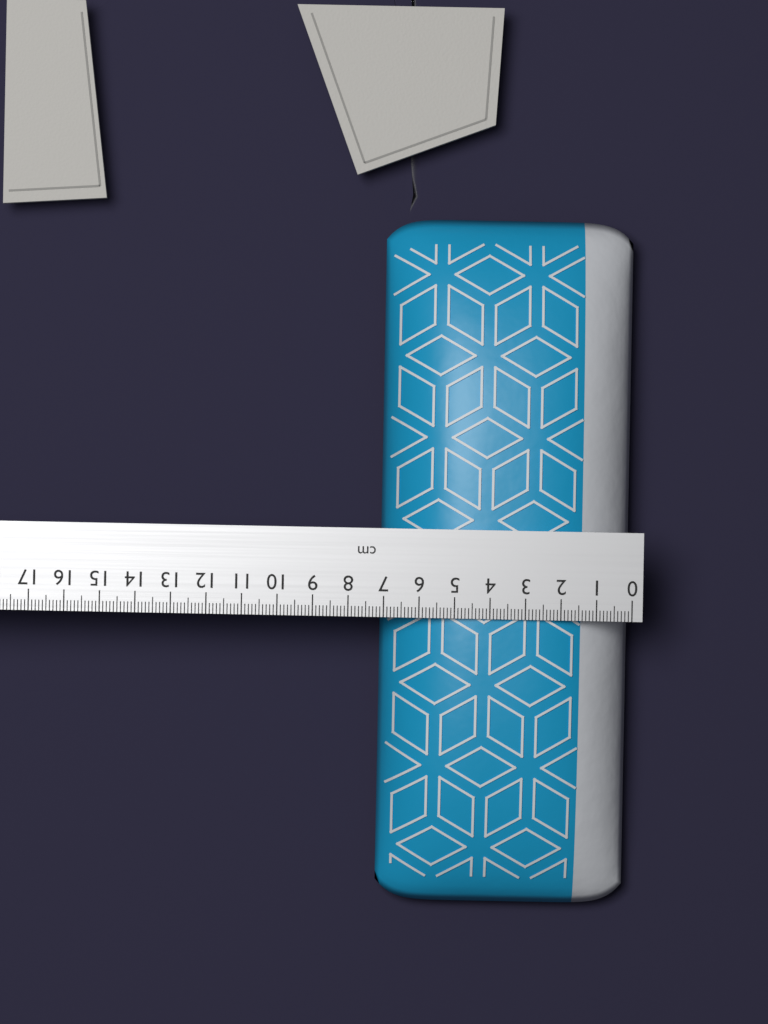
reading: 7.1 cm
